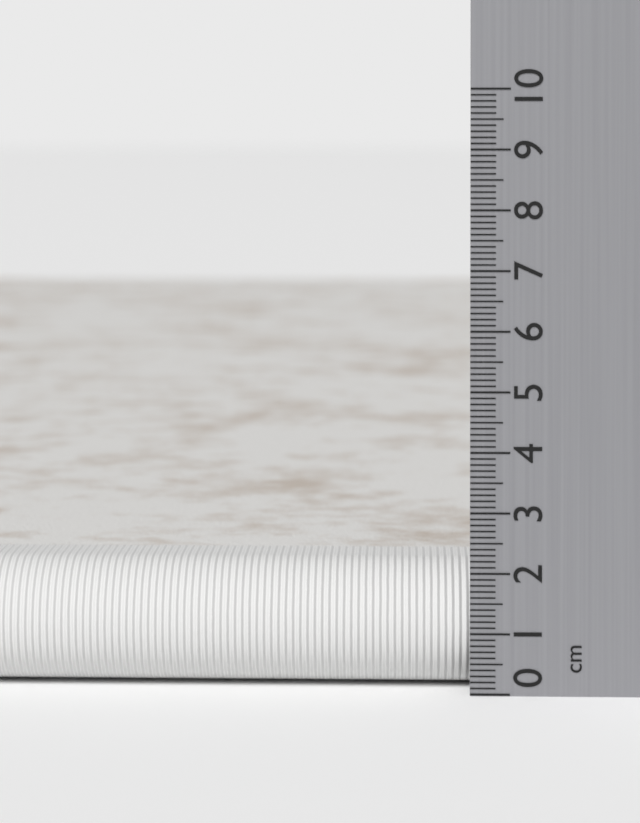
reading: 2.1 cm
